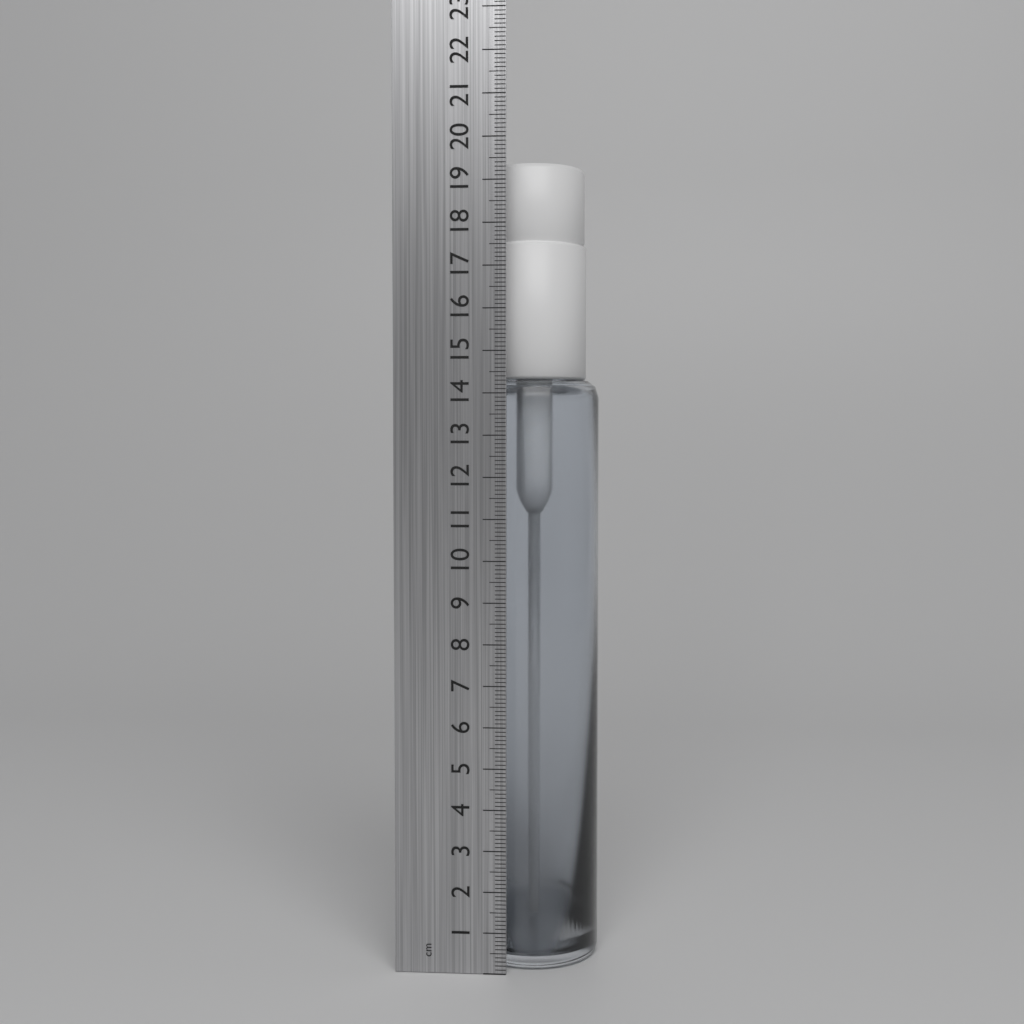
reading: 19.5 cm
